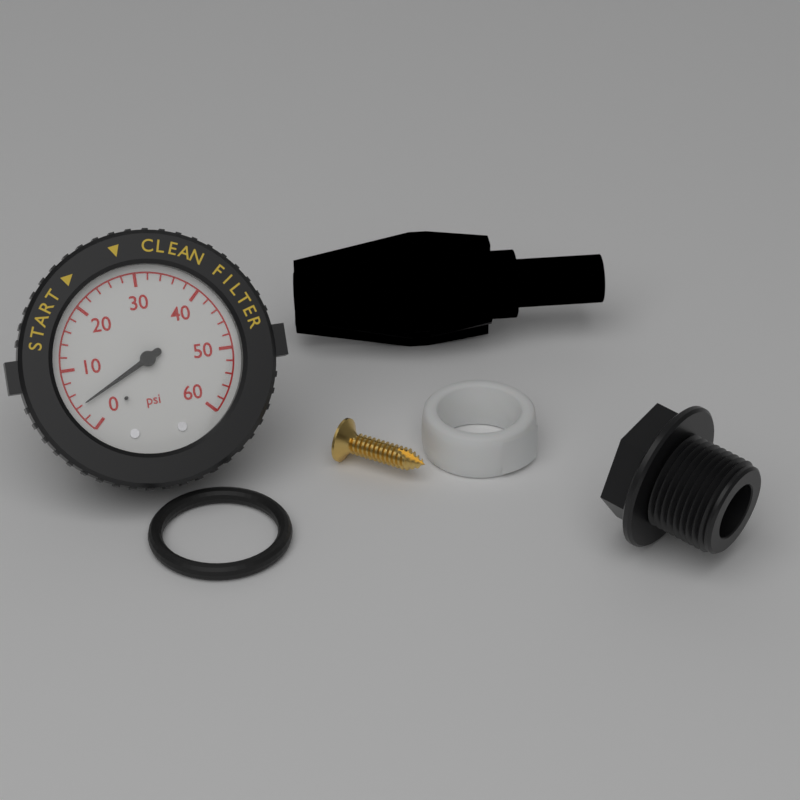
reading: 4 psi
